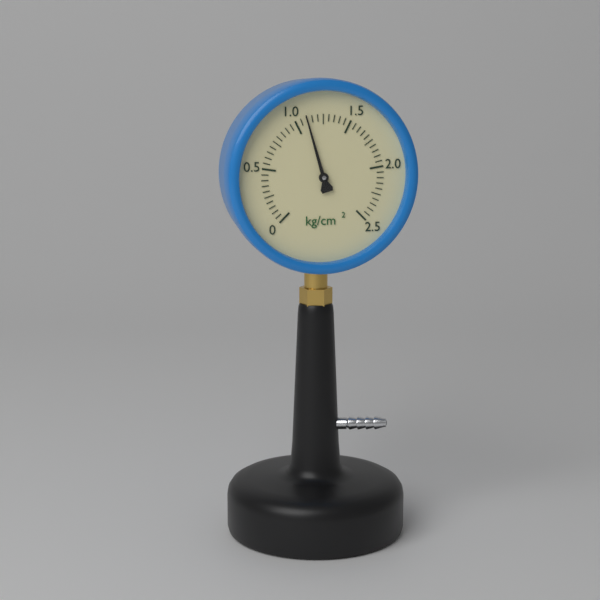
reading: 1.10 kg/cm²
